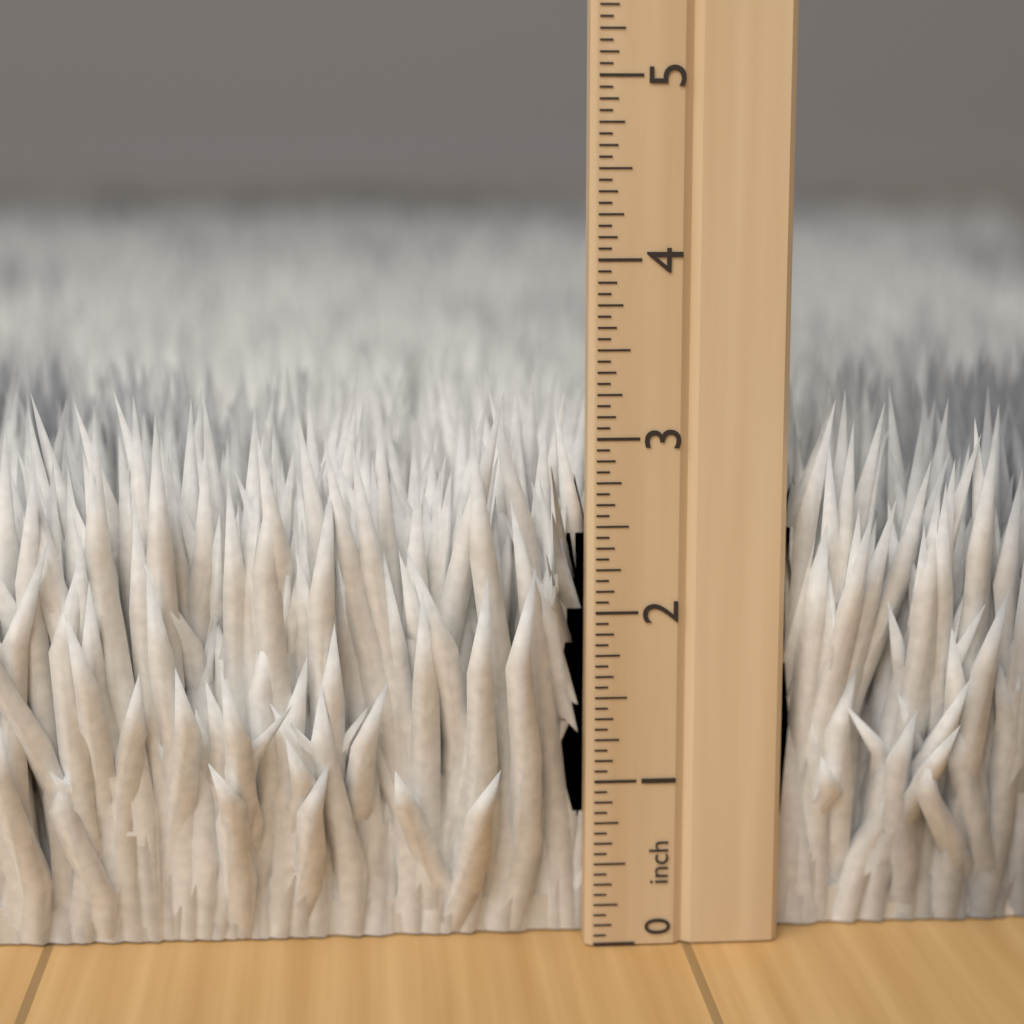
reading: 3.3125 inch
